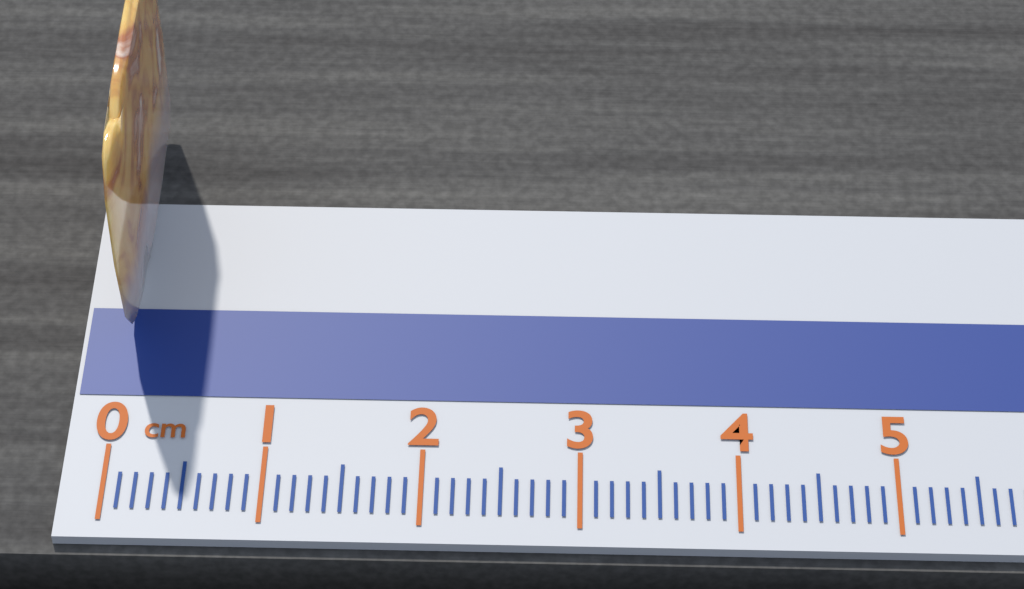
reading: 0.1 cm
